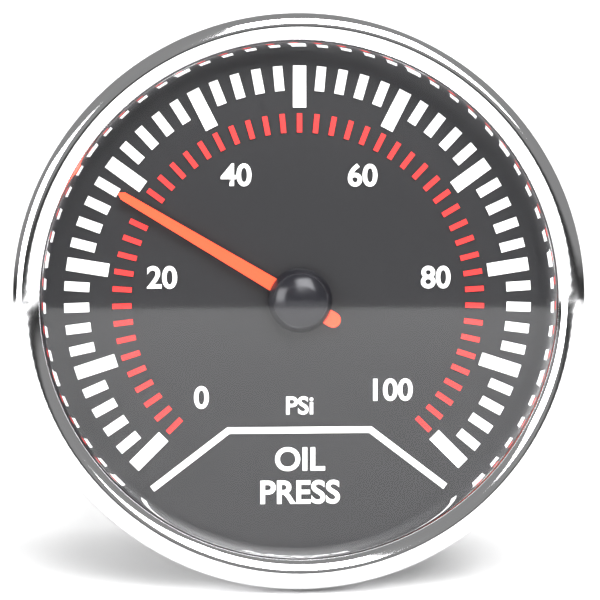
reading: 28 psi
